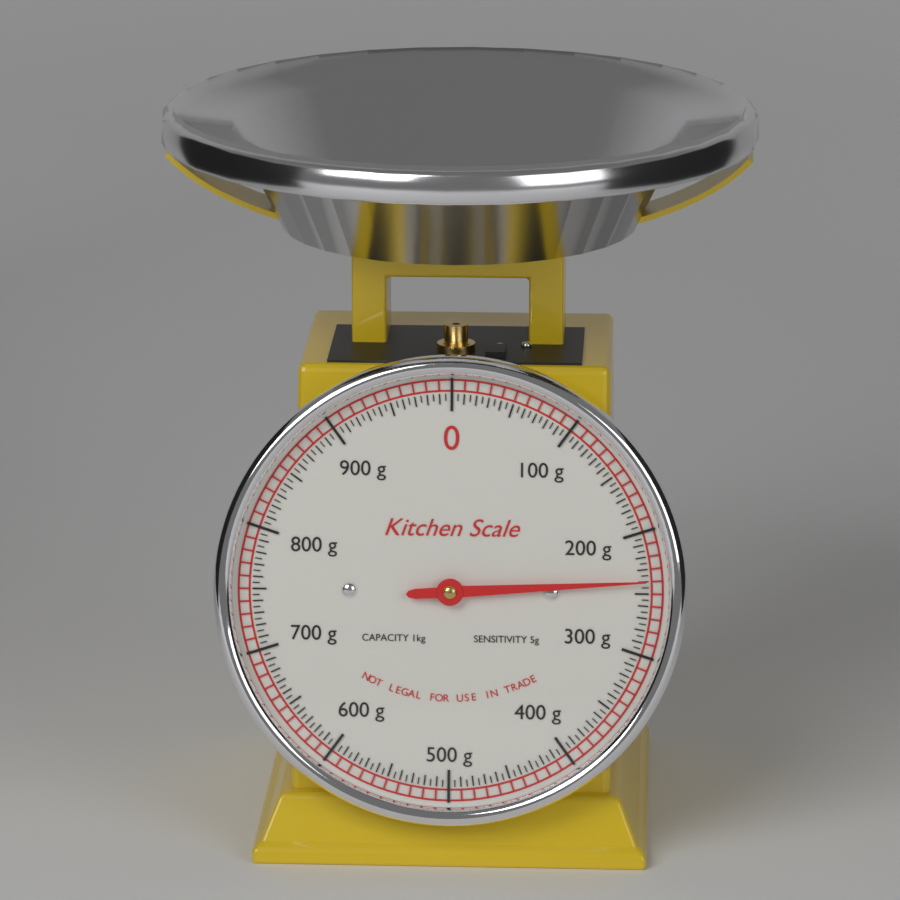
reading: 240 g
